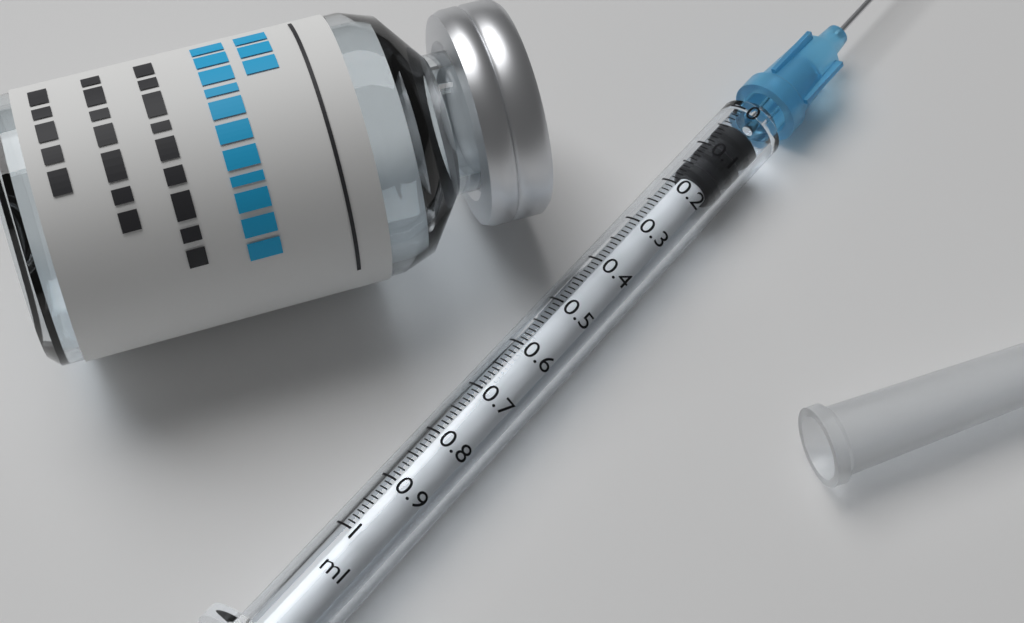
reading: 0.03 ml
